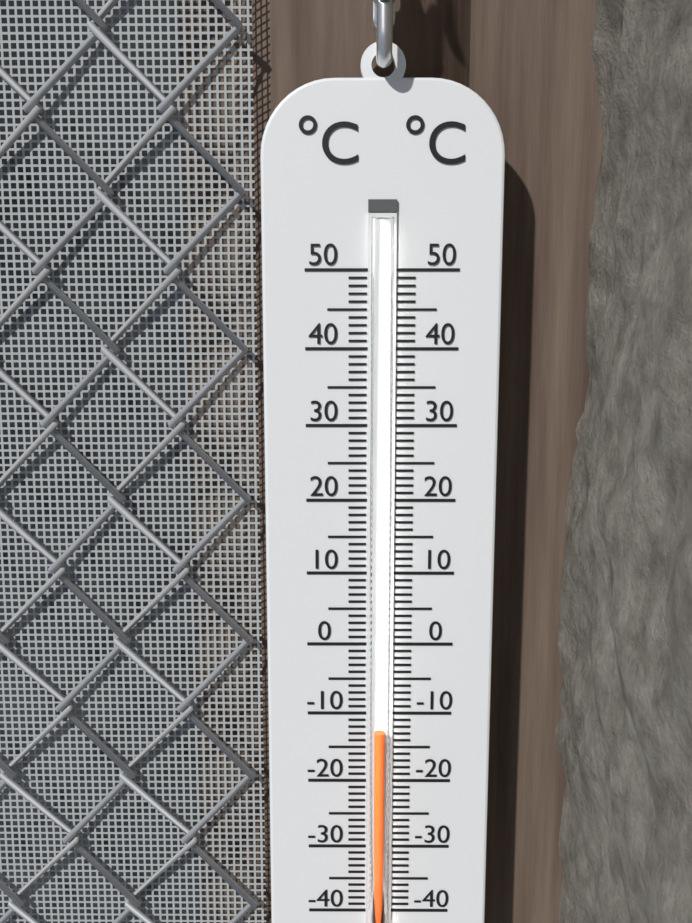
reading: -12 °C
